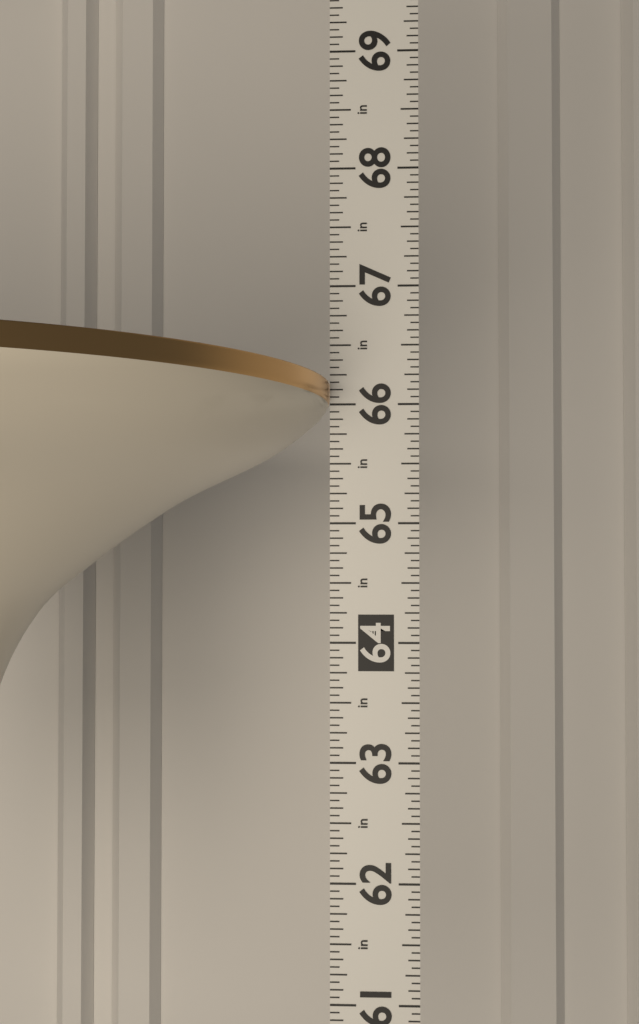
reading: 66.1875 in
